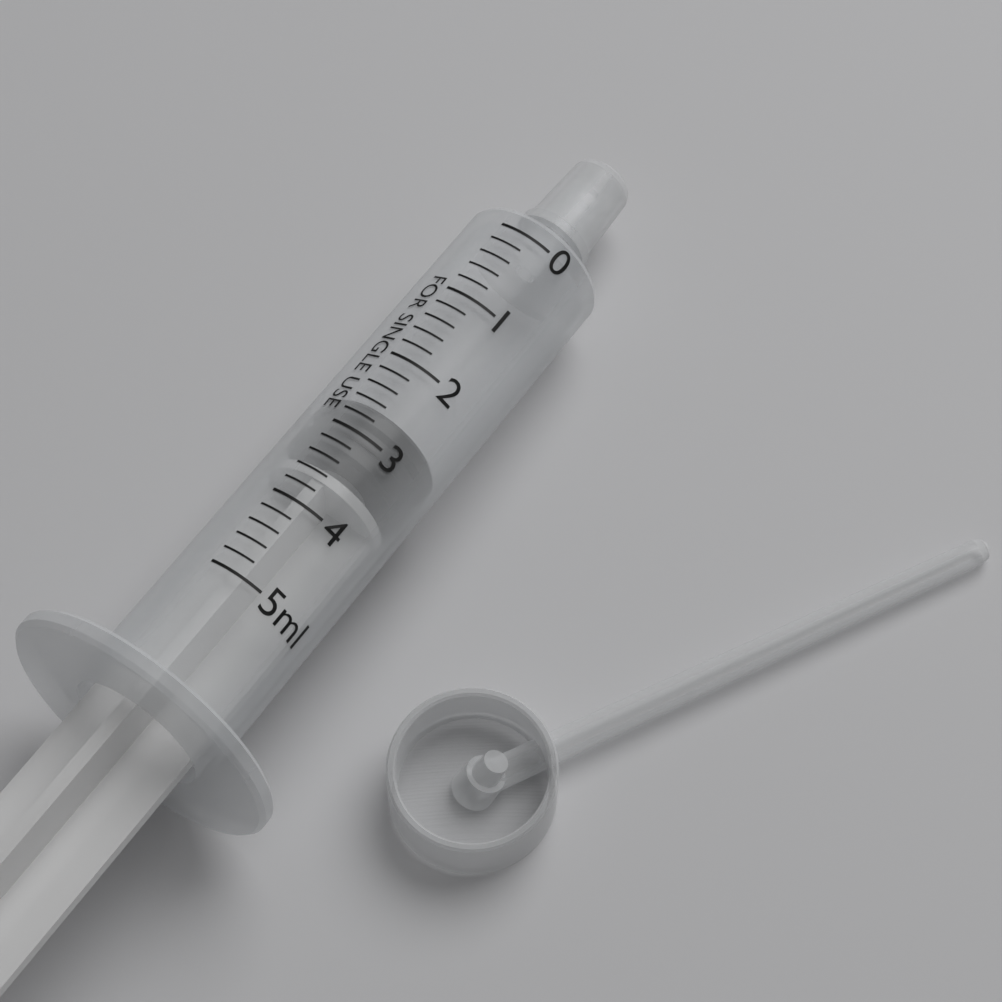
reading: 2.6 ml
